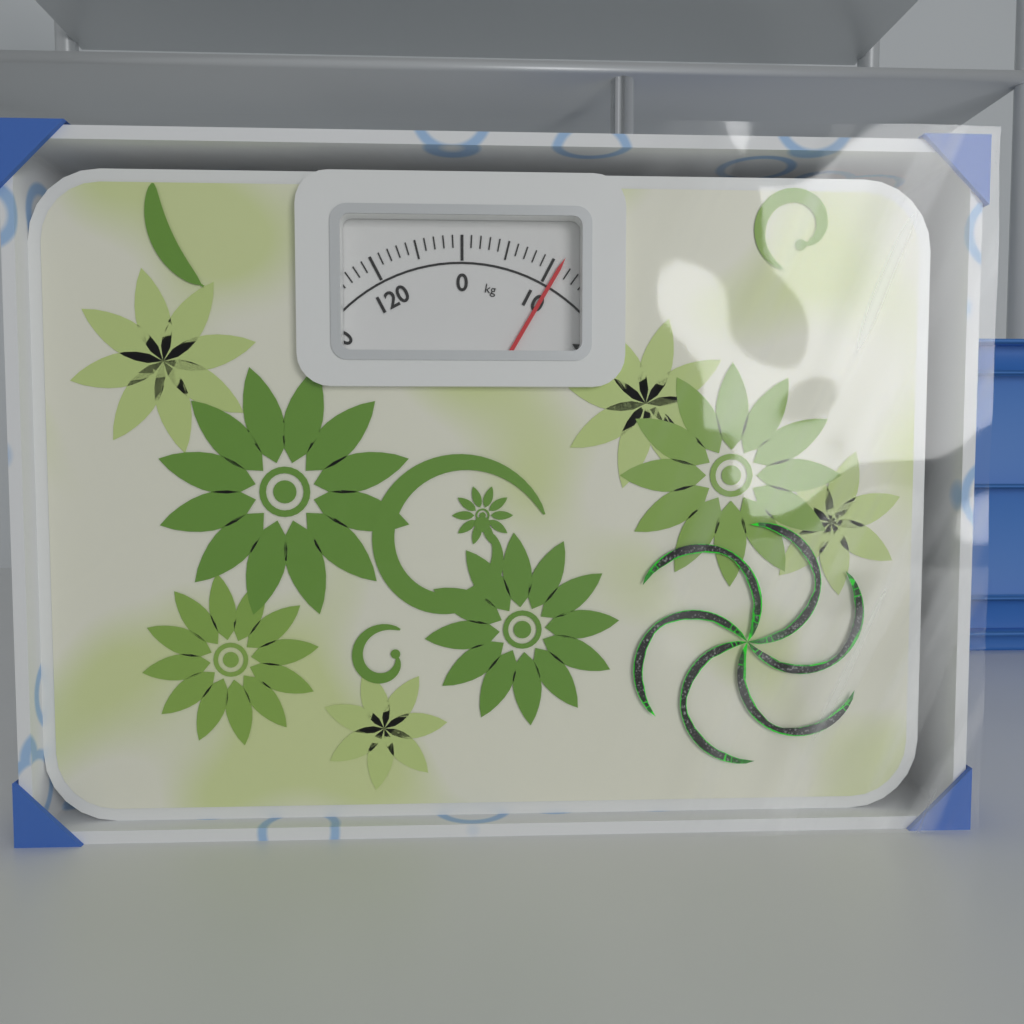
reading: 11 kg
